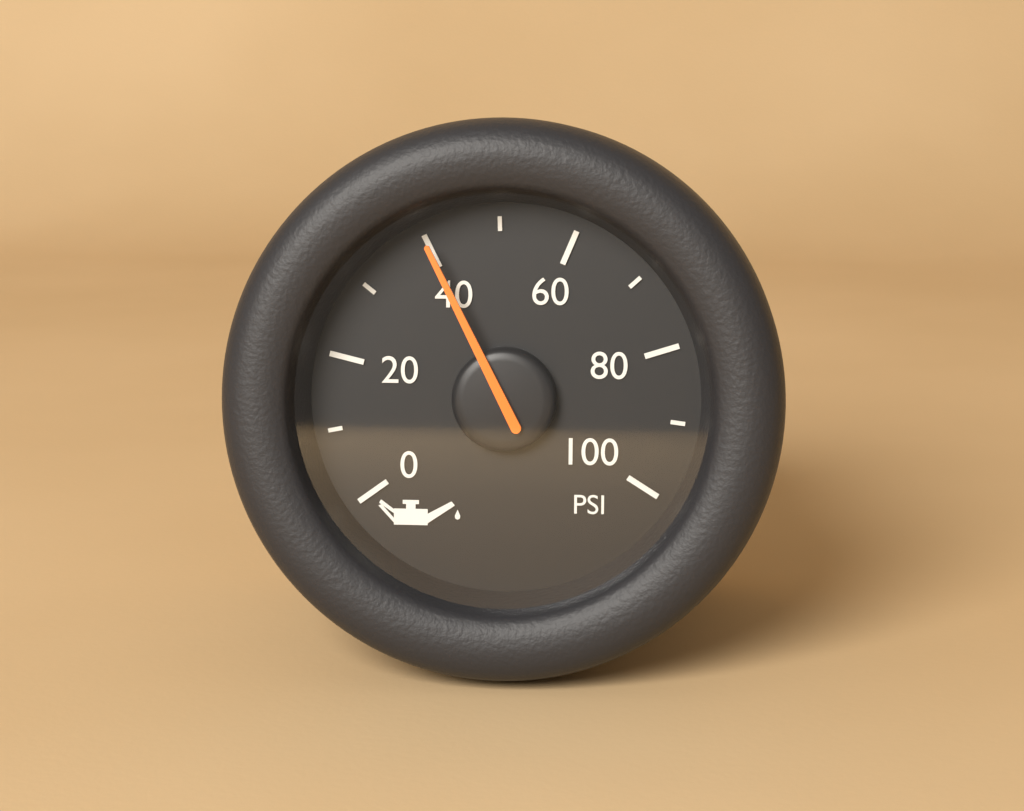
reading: 40 PSI
